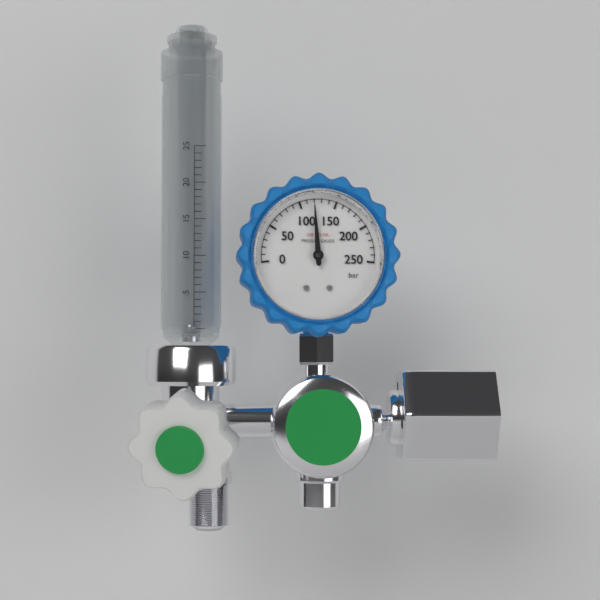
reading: 120 bar
